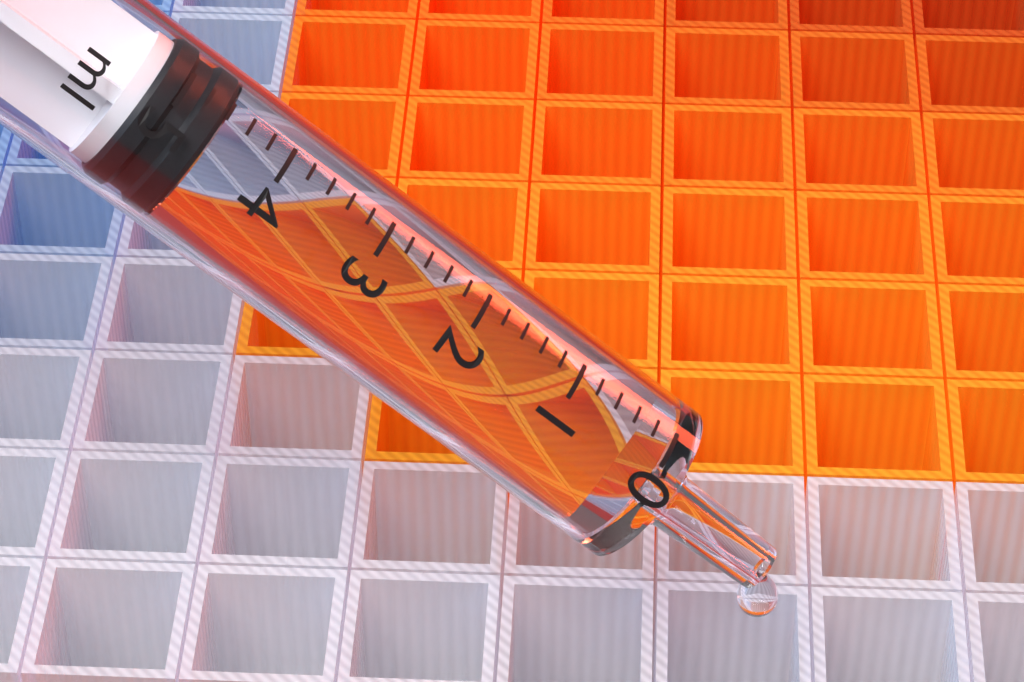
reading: 4.6 ml
